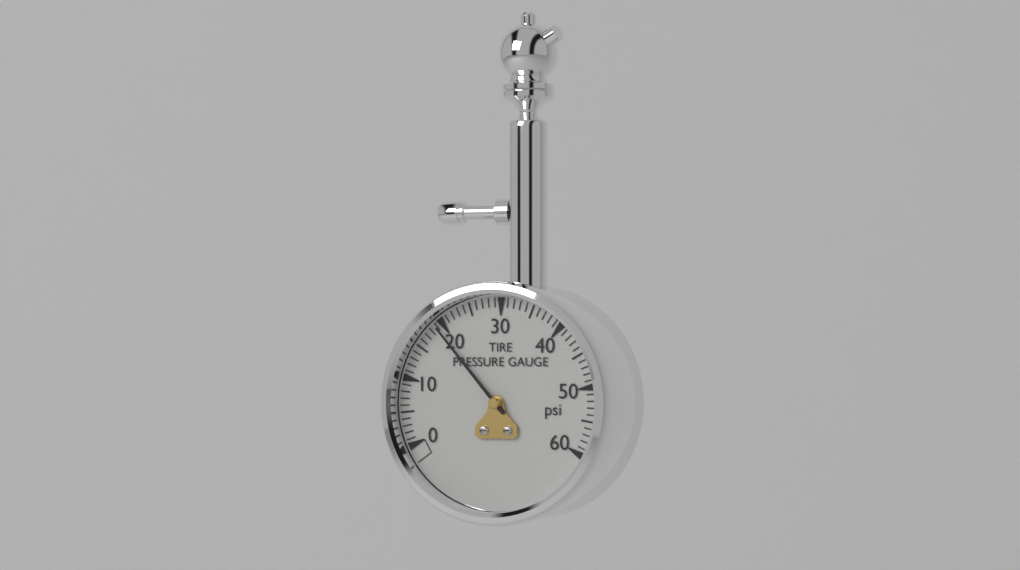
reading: 19 psi
